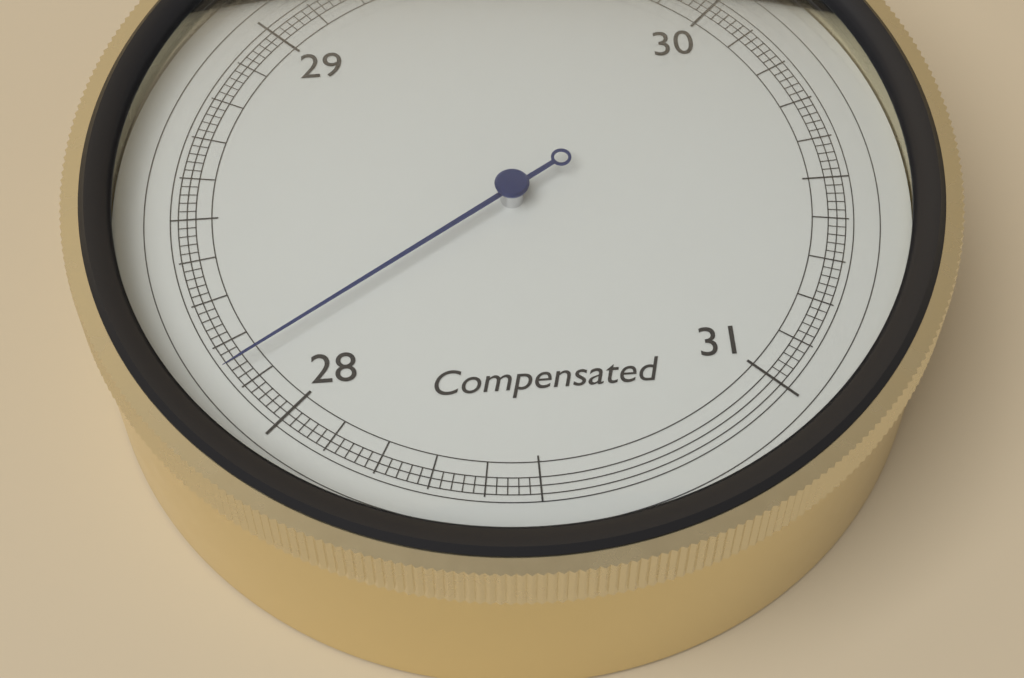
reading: 28.14 inHg
